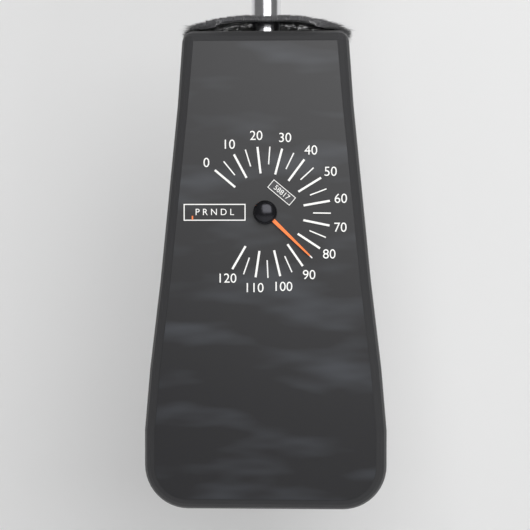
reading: 85 (no unit)
